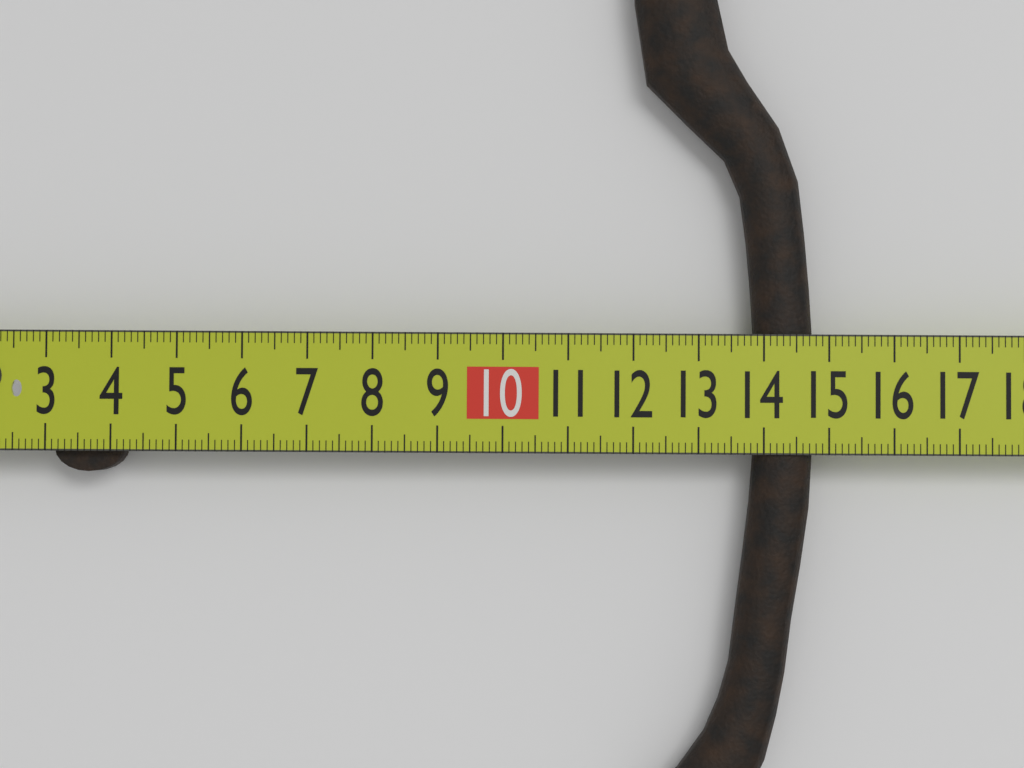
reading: 14.8 cm
